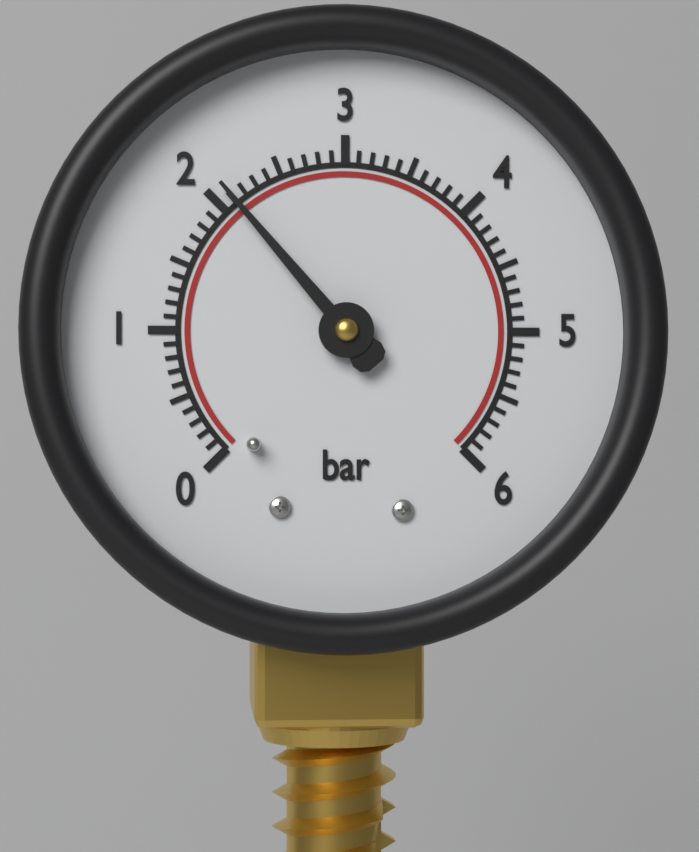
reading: 2.1 bar
